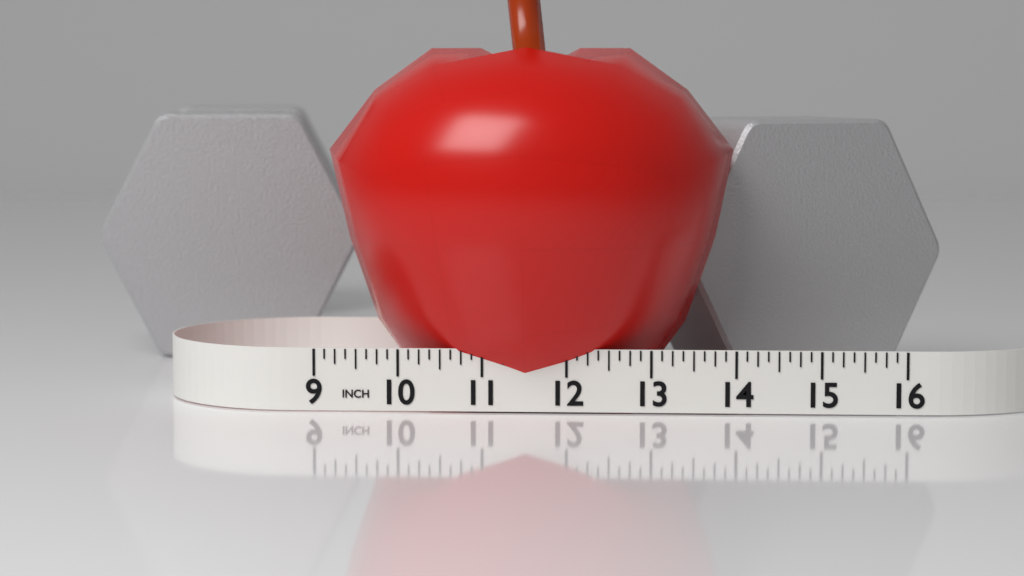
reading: 14.000 in
